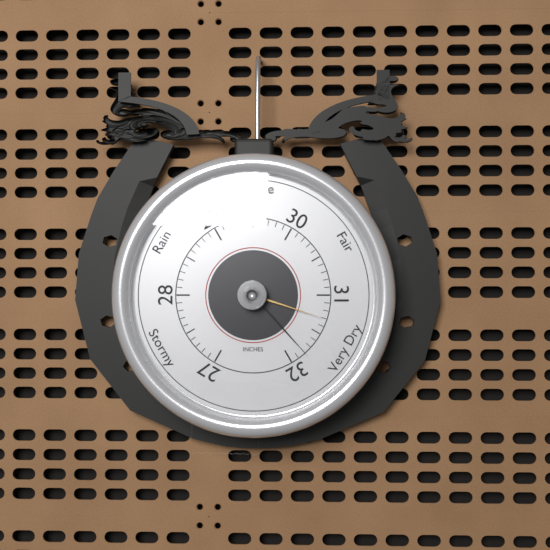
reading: 31.8 inHg
